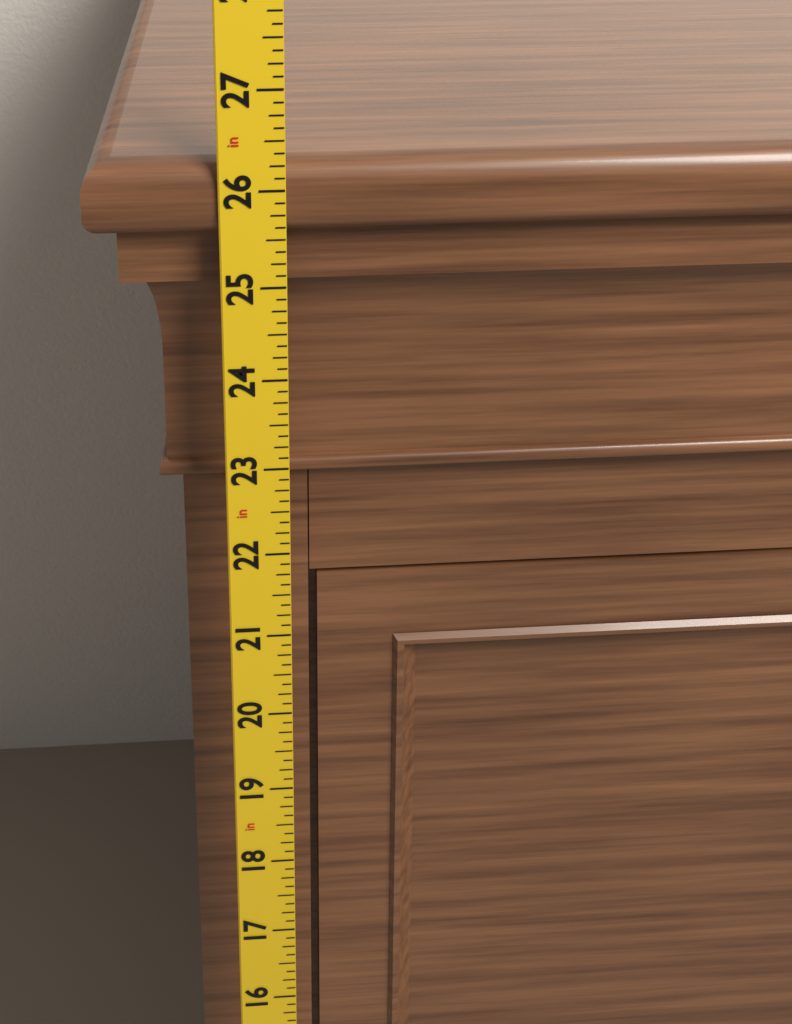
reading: 26.250 in
